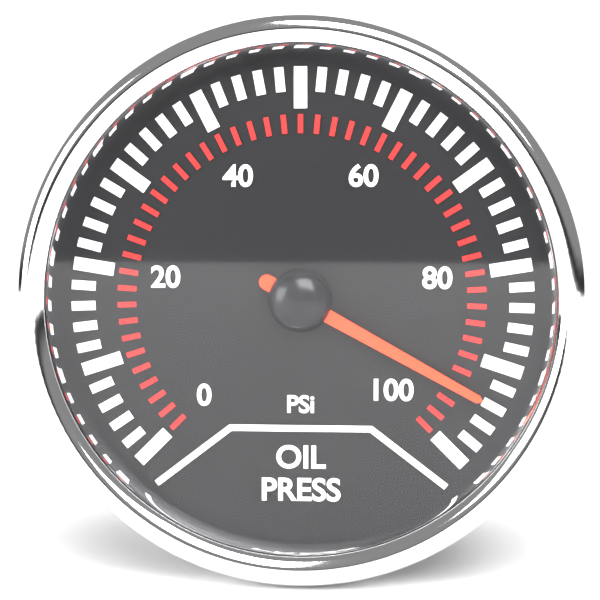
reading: 94 psi
